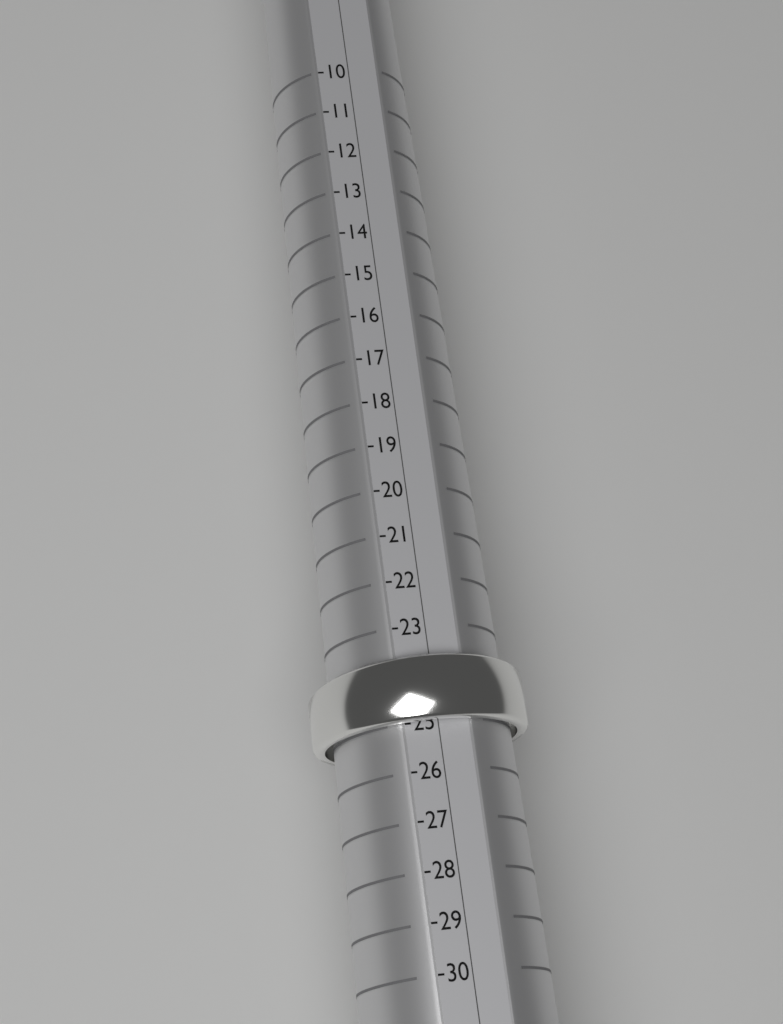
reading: 25 (no unit)
